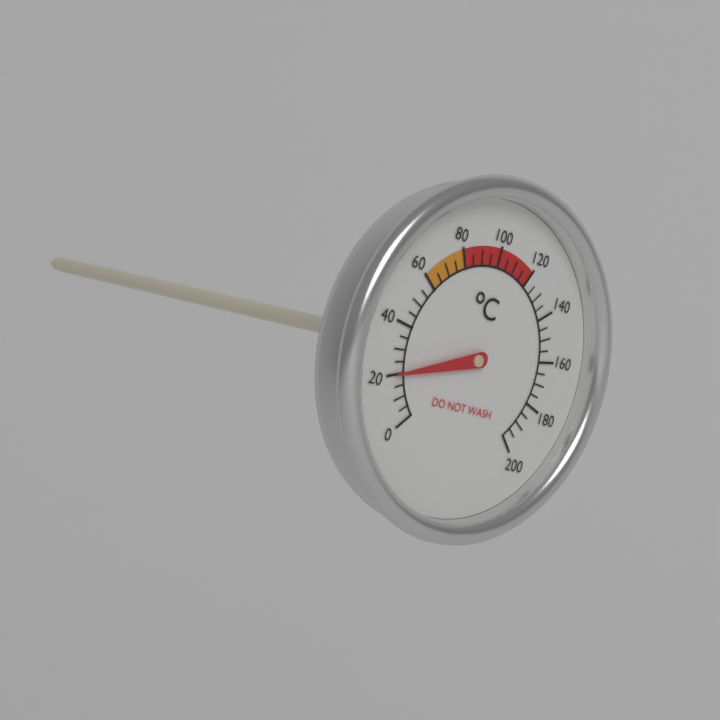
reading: 20 °C
